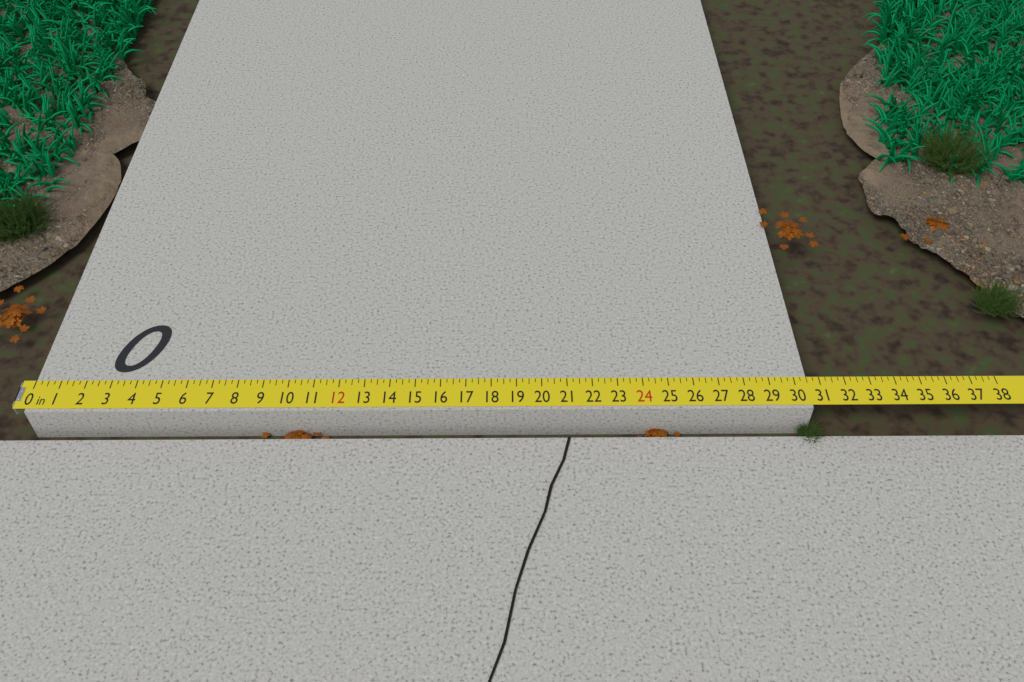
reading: 30.50 in
